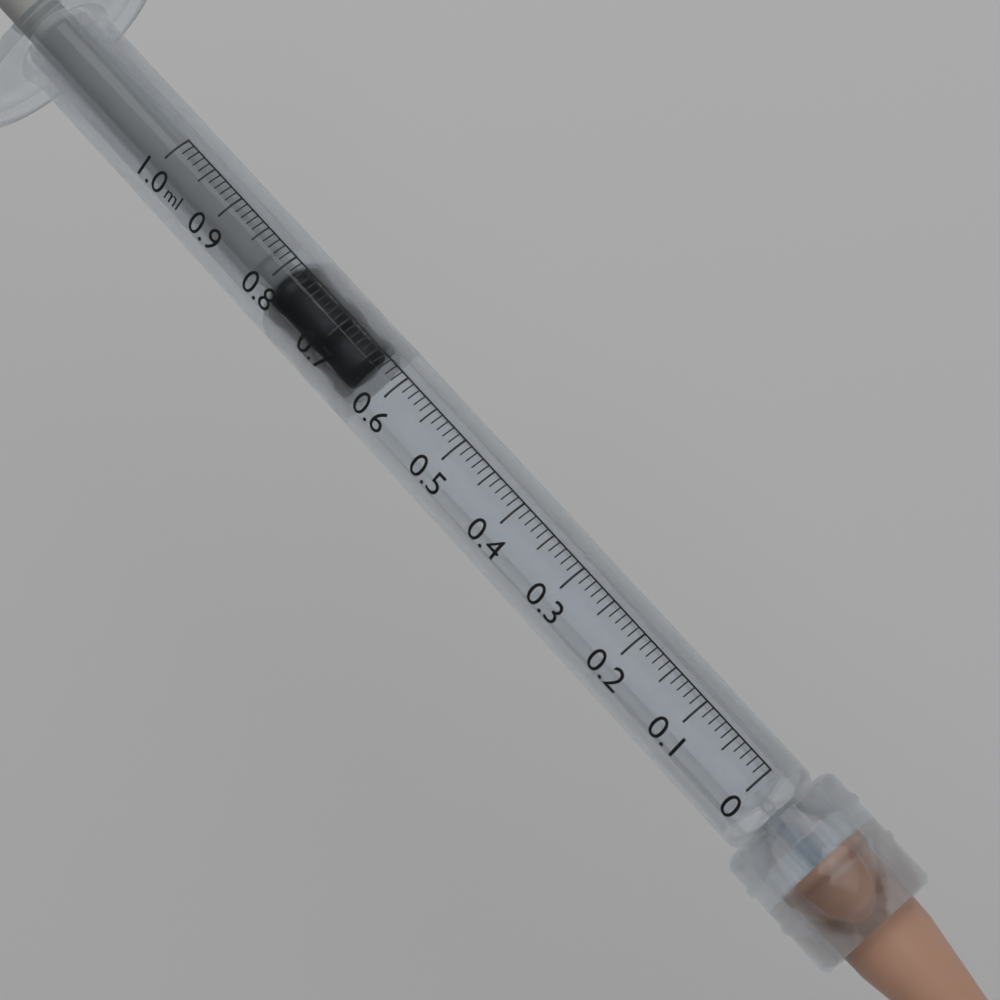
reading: 0.64 ml
